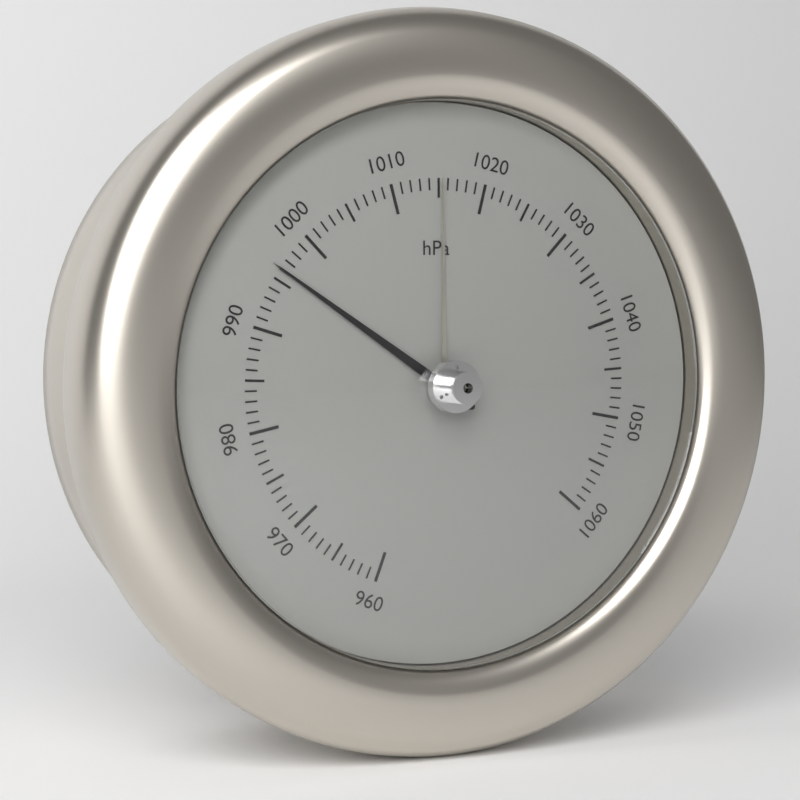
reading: 996 hPa
